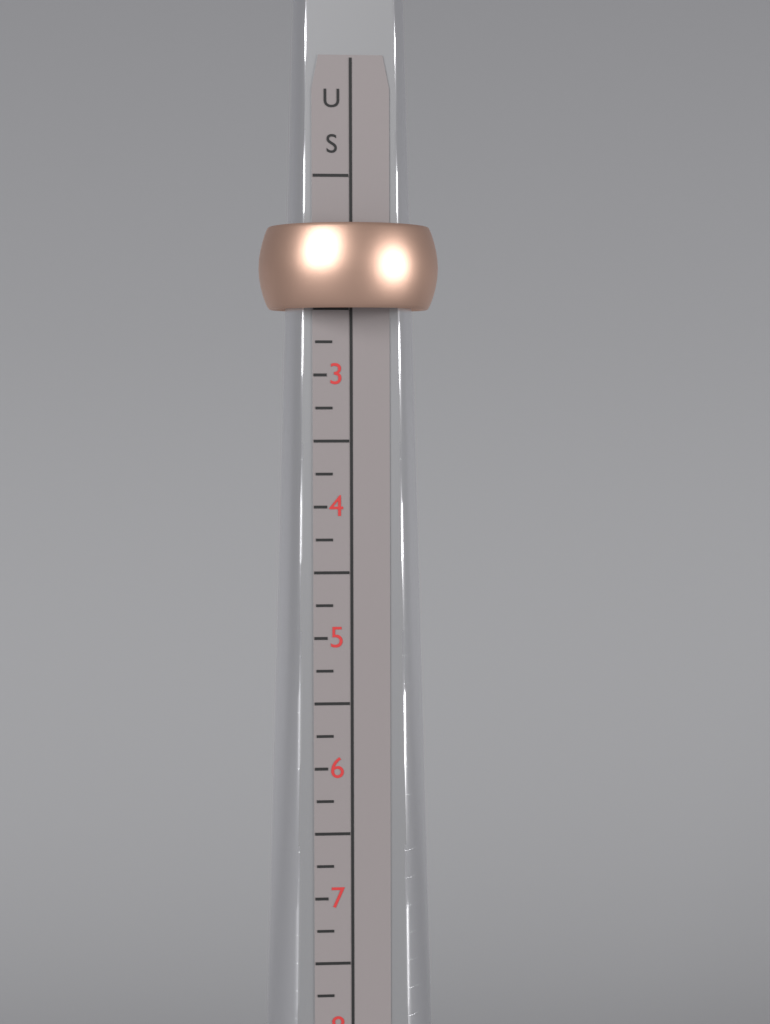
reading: 2.50 US
